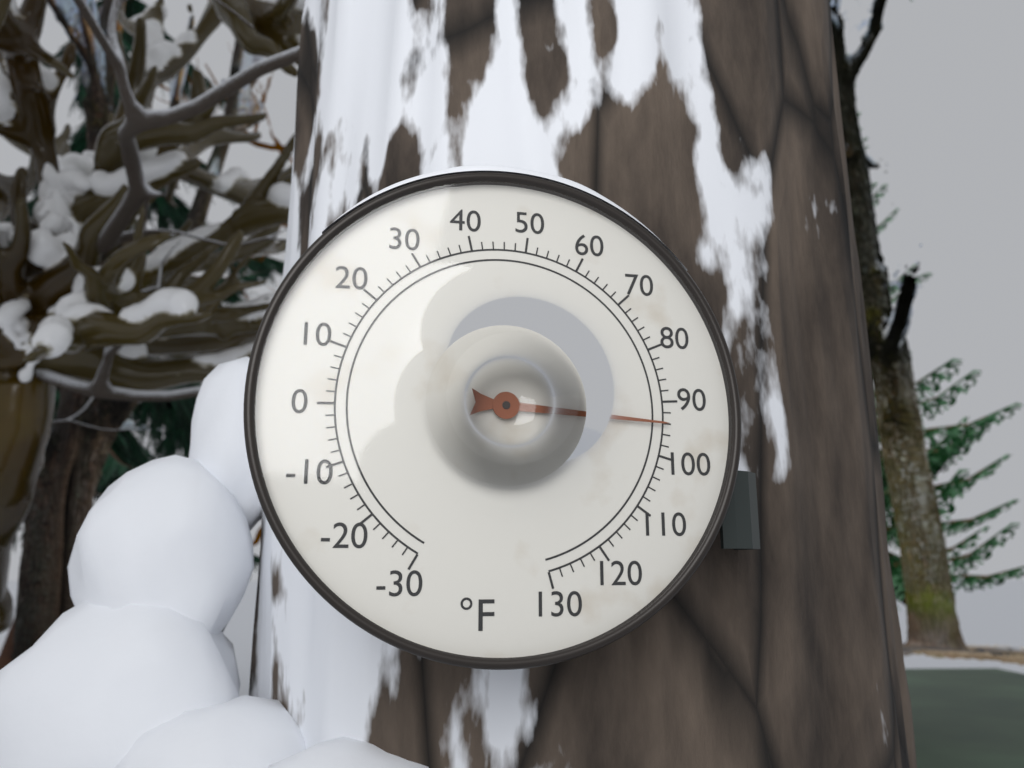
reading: 94 °F
